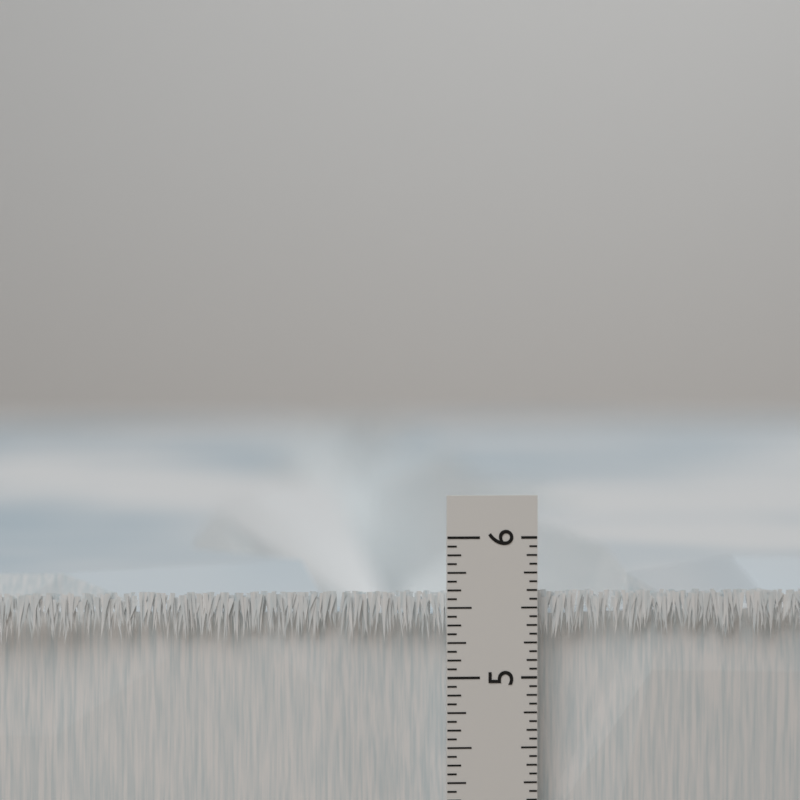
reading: 5.6250 in
